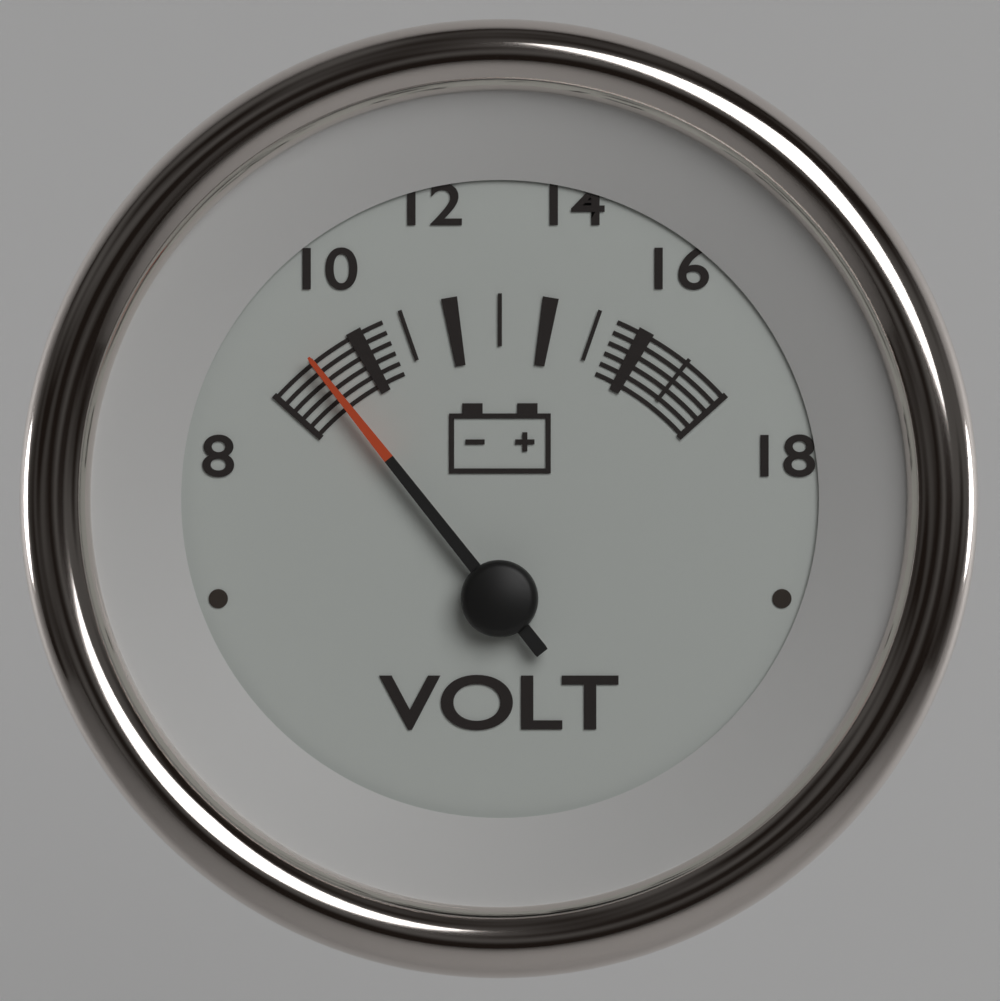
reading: 9 V
